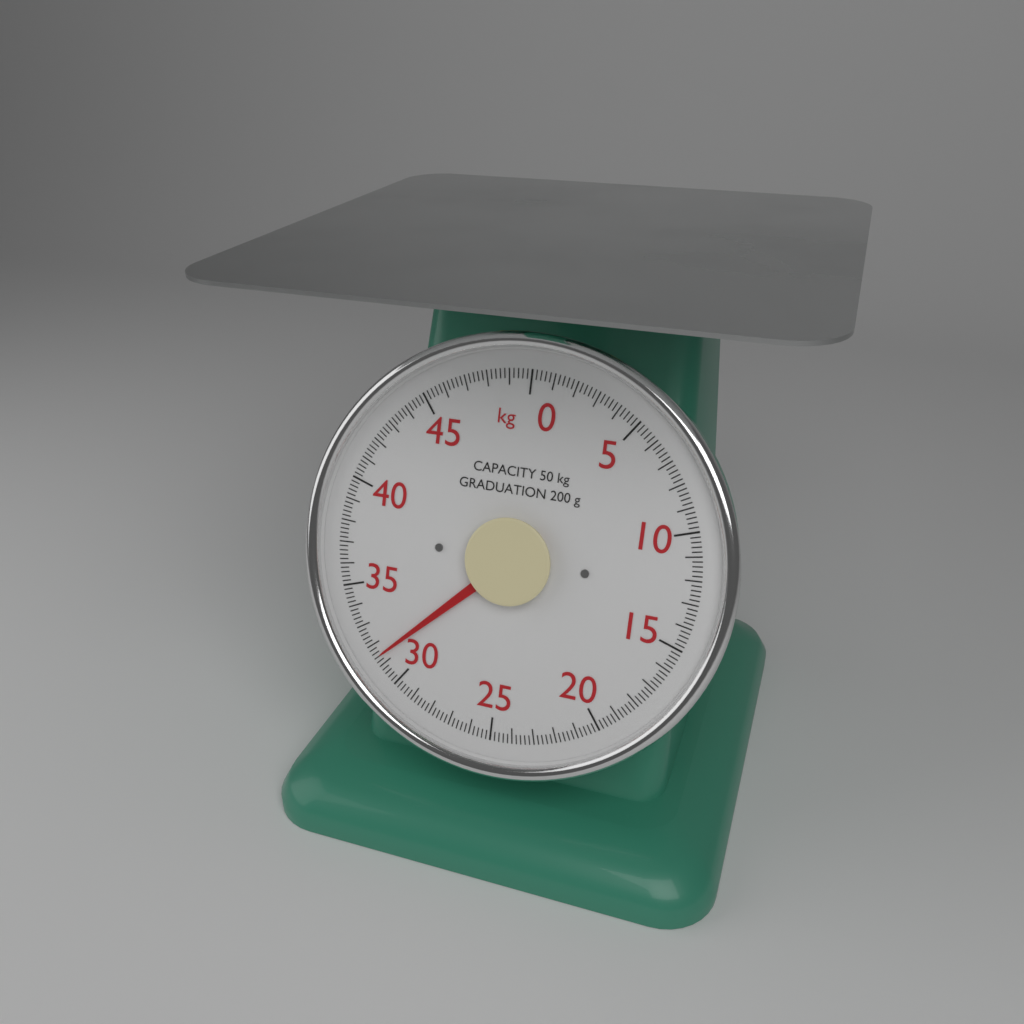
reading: 31.4 kg
